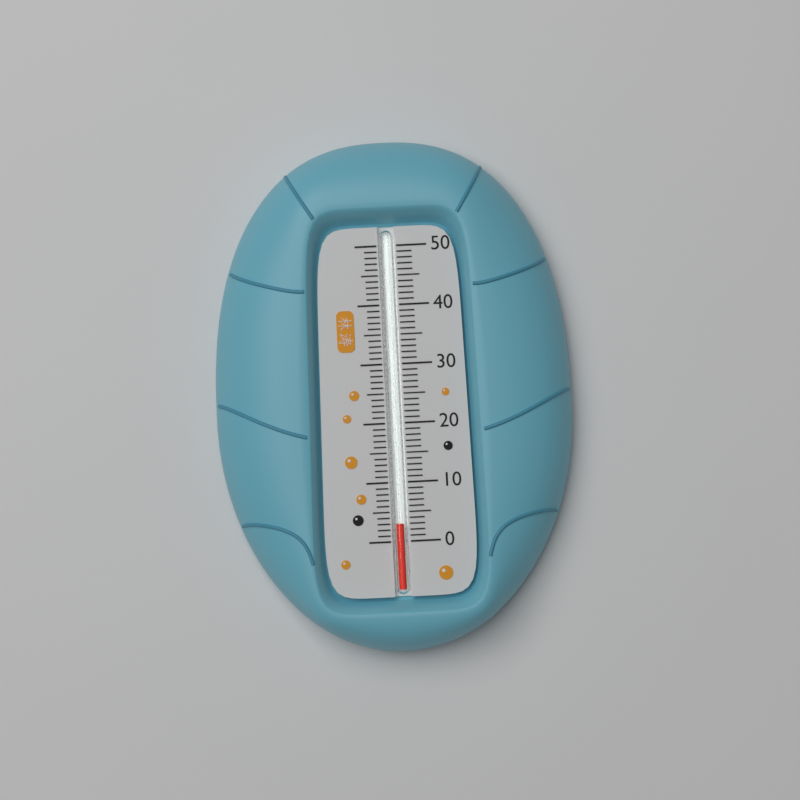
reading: 3 (no unit)
